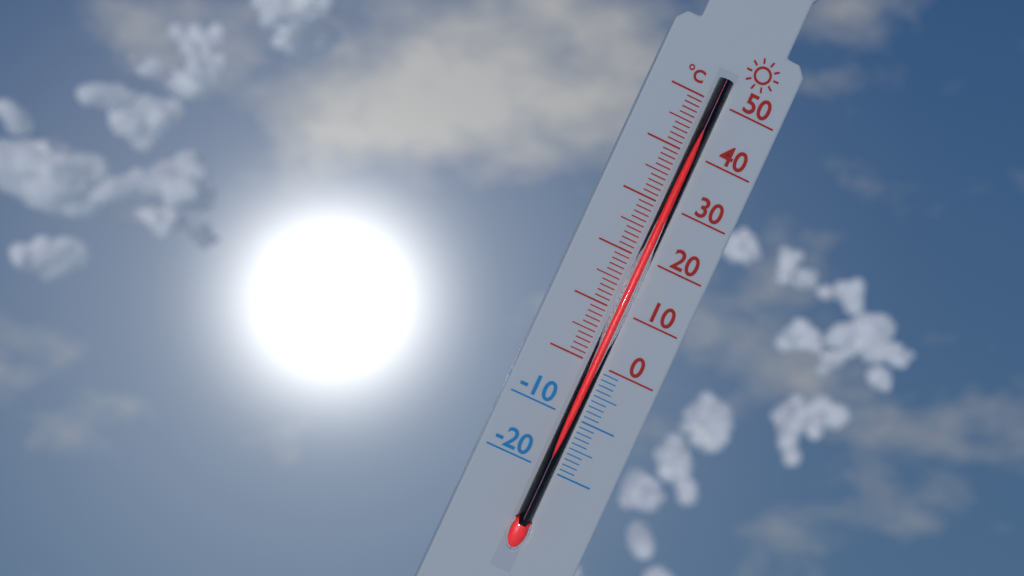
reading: 46 °C
